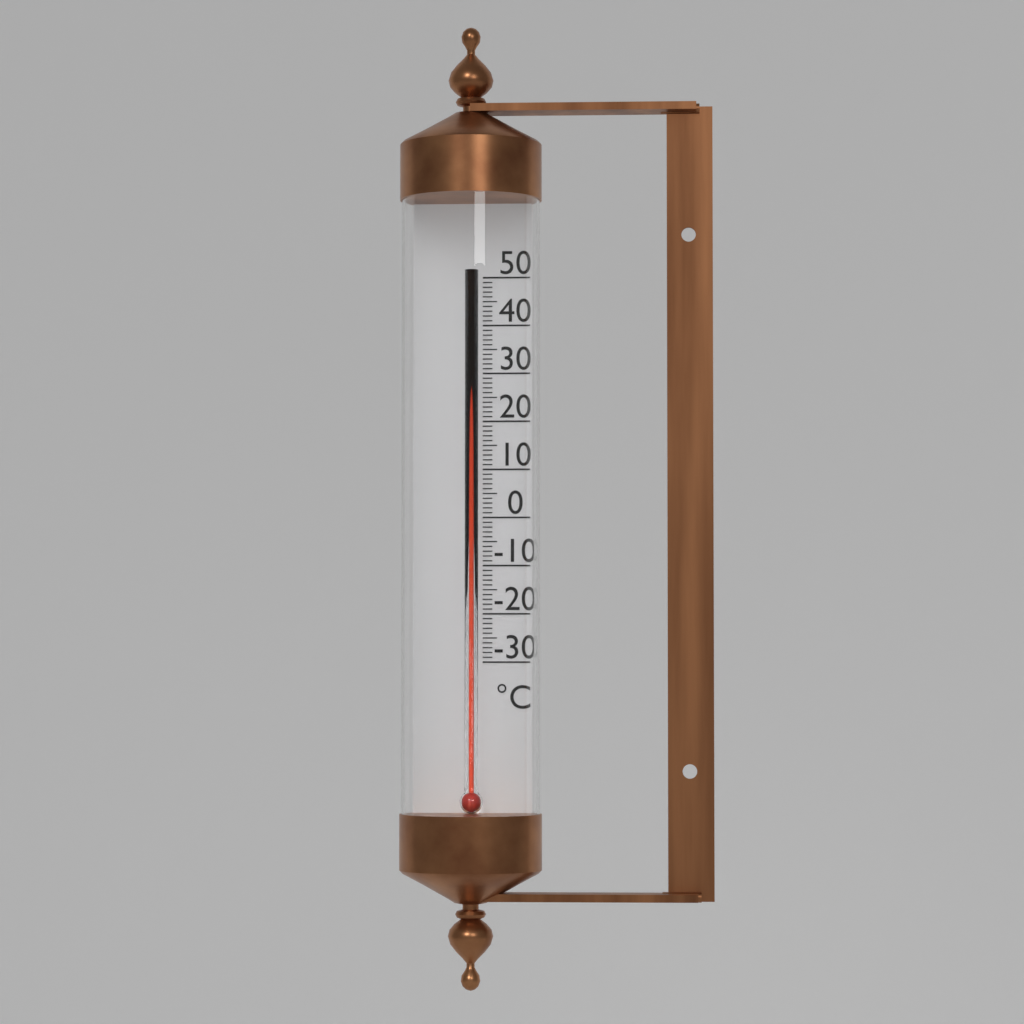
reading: 27 °C
